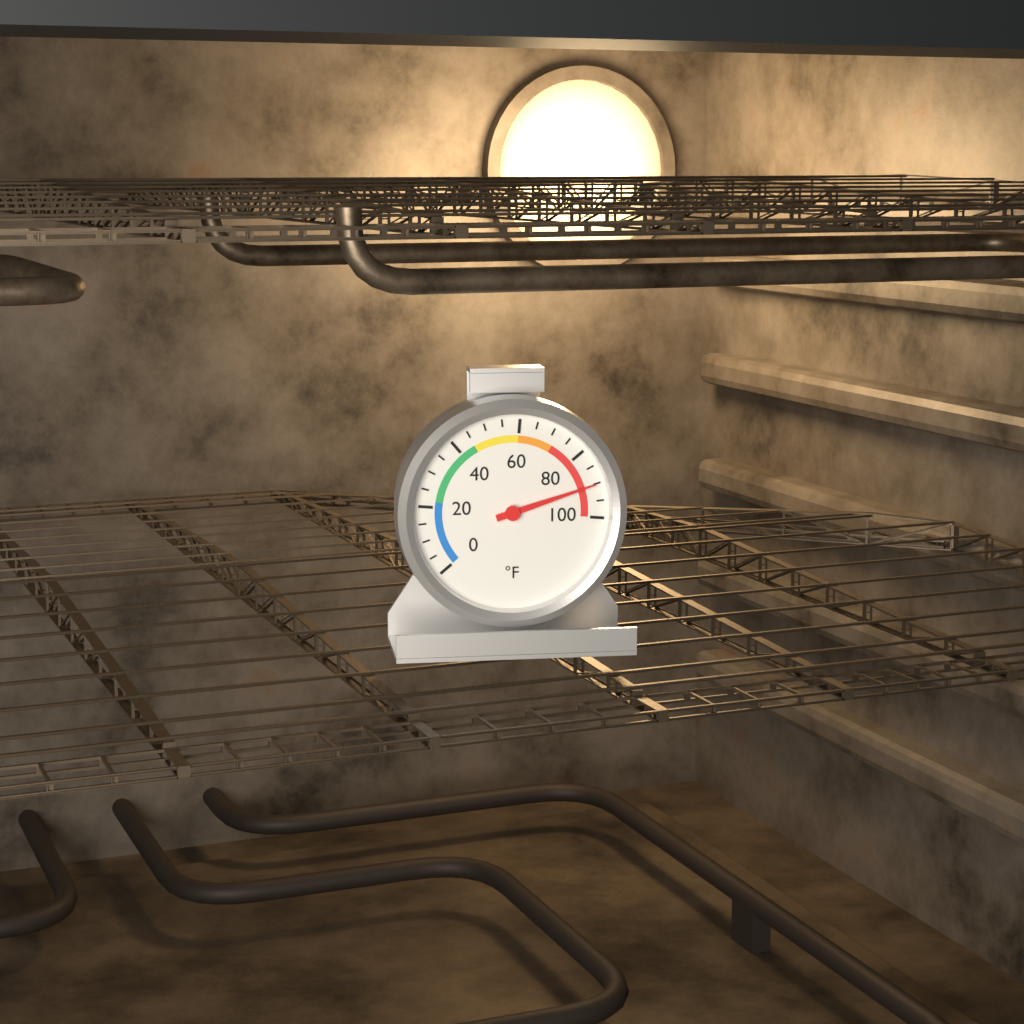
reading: 90 °F
